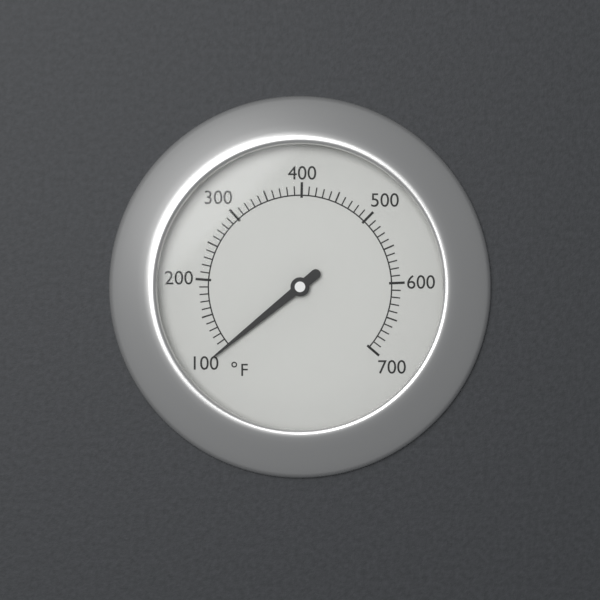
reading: 100 °F
